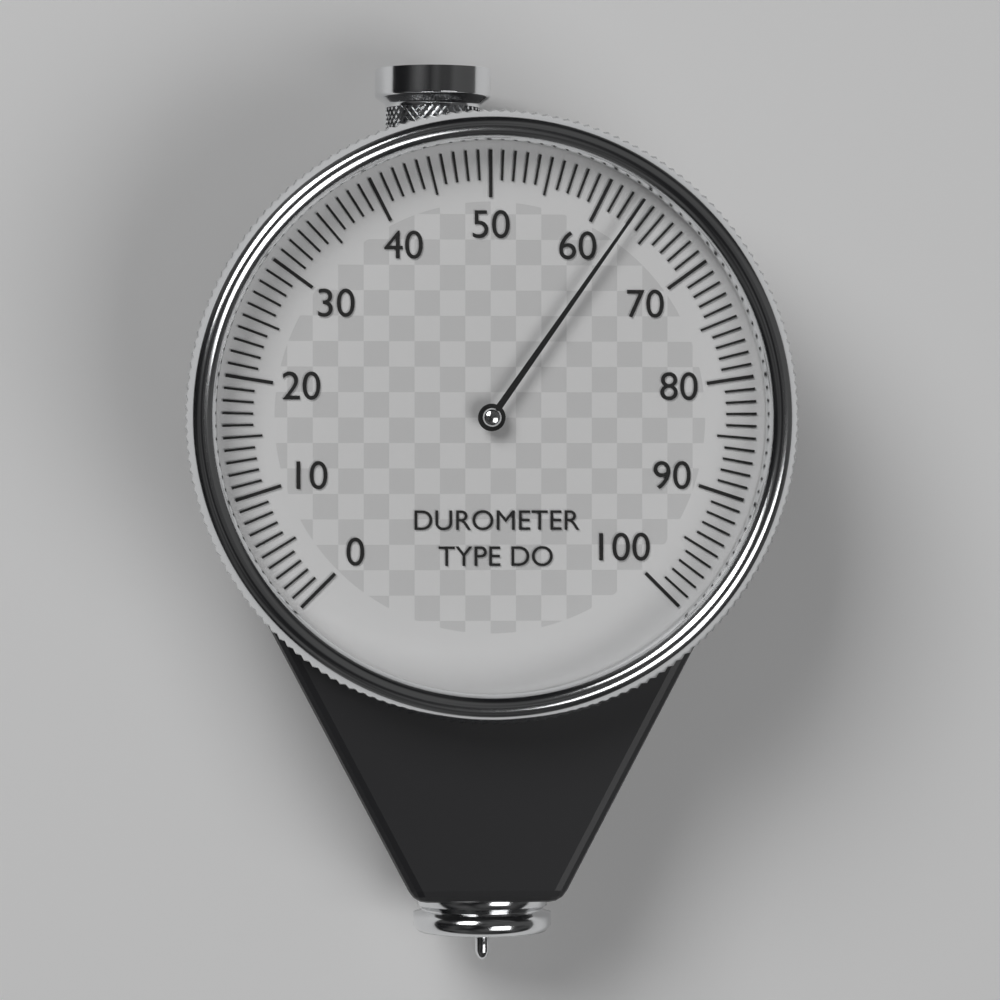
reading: 63 (no unit)
